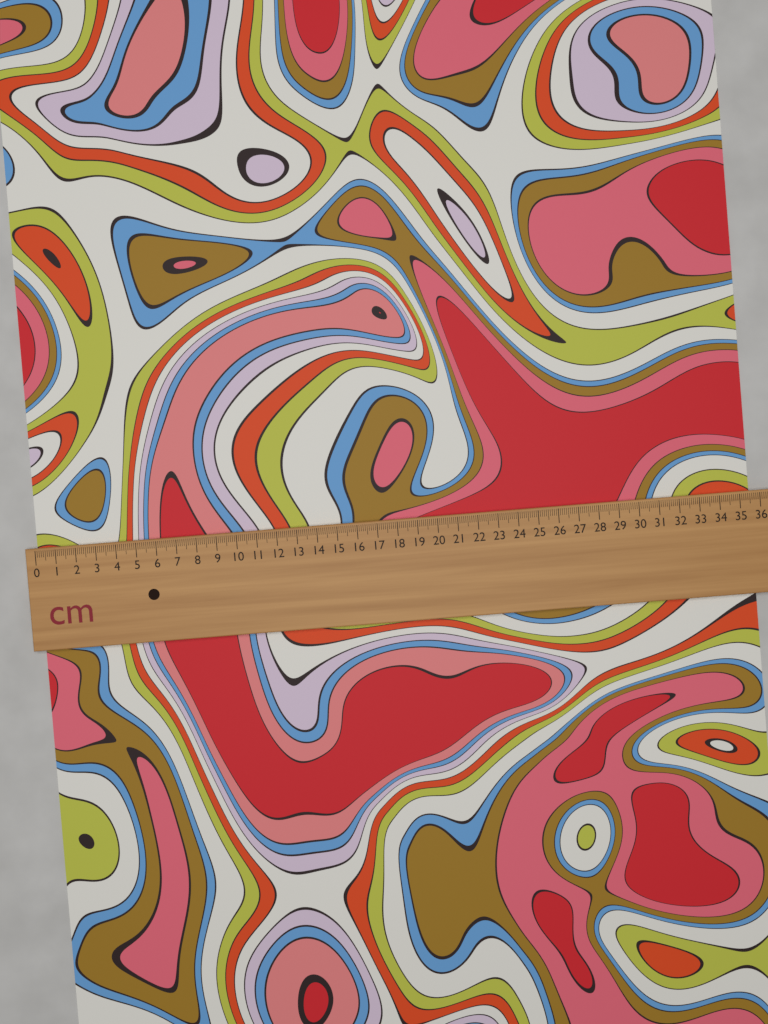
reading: 35.6 cm
